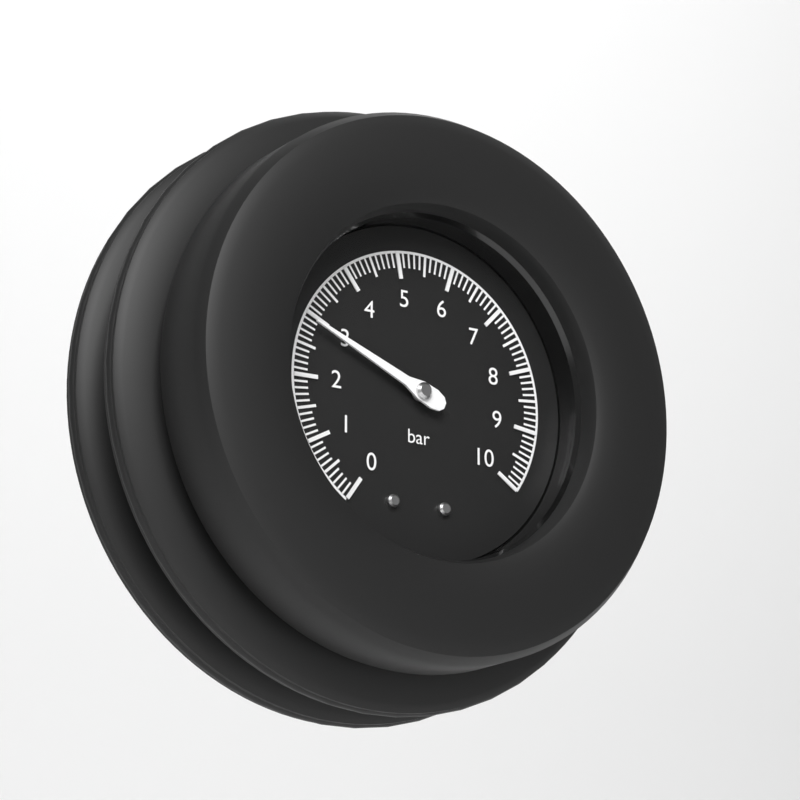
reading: 2.9 bar
